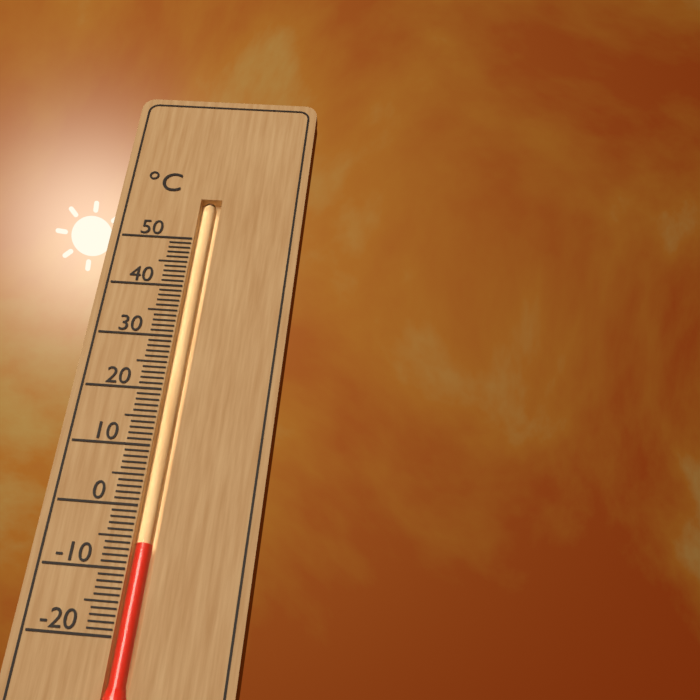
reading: -6 °C
